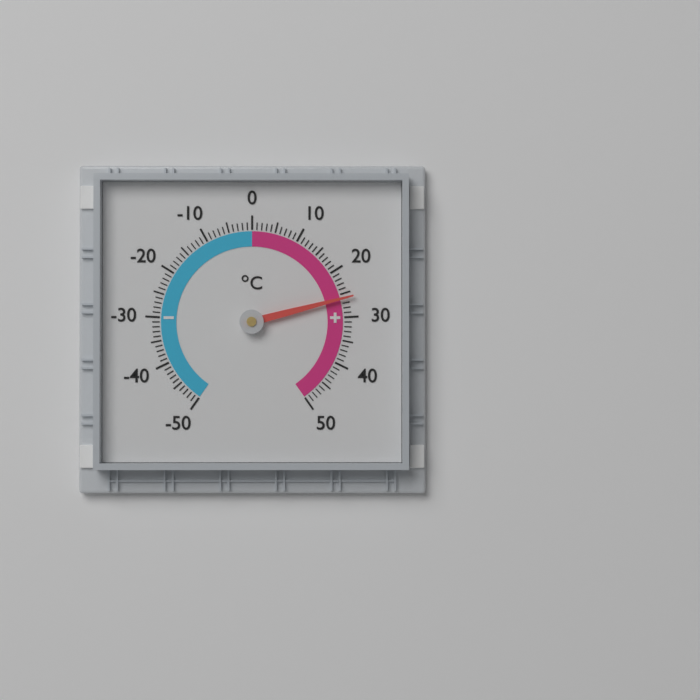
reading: 26 °C
